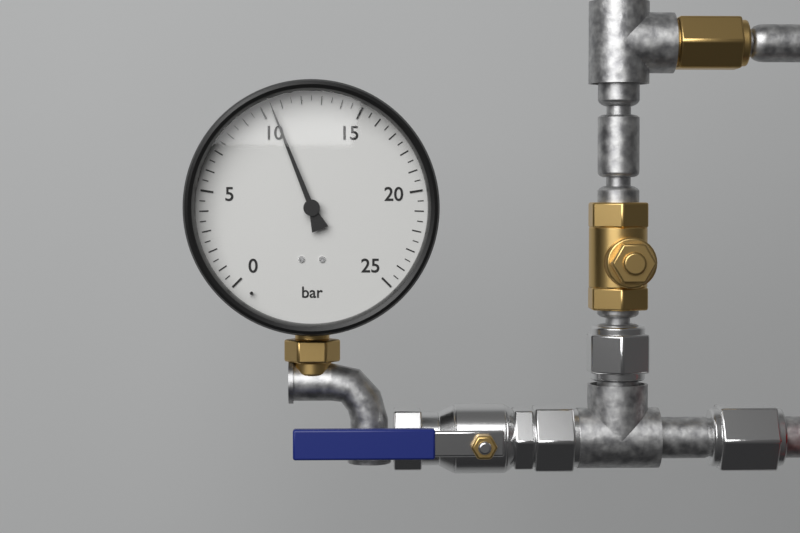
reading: 10.5 bar
